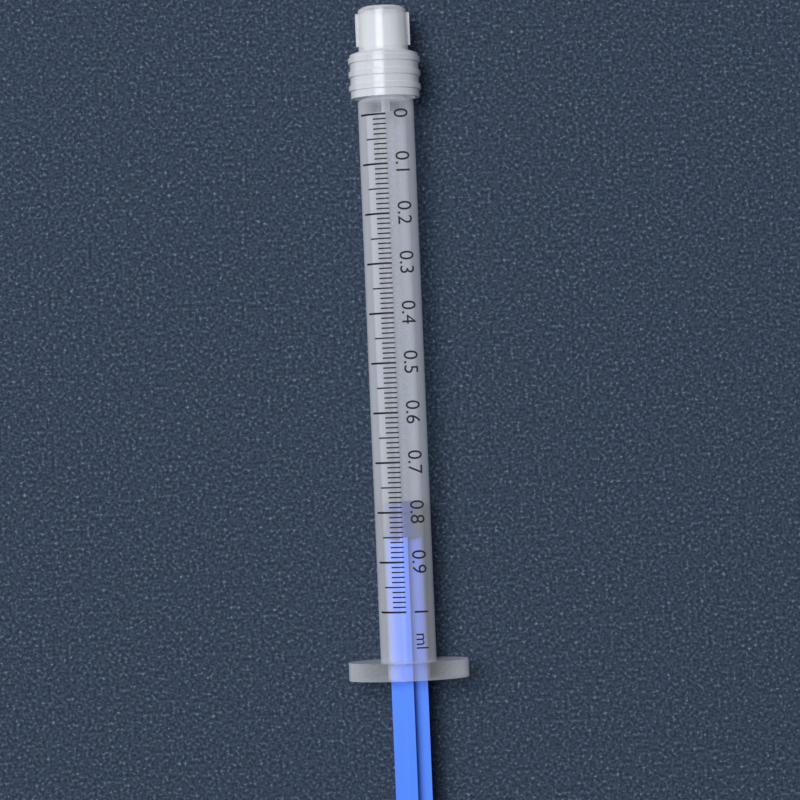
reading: 0.78 ml
